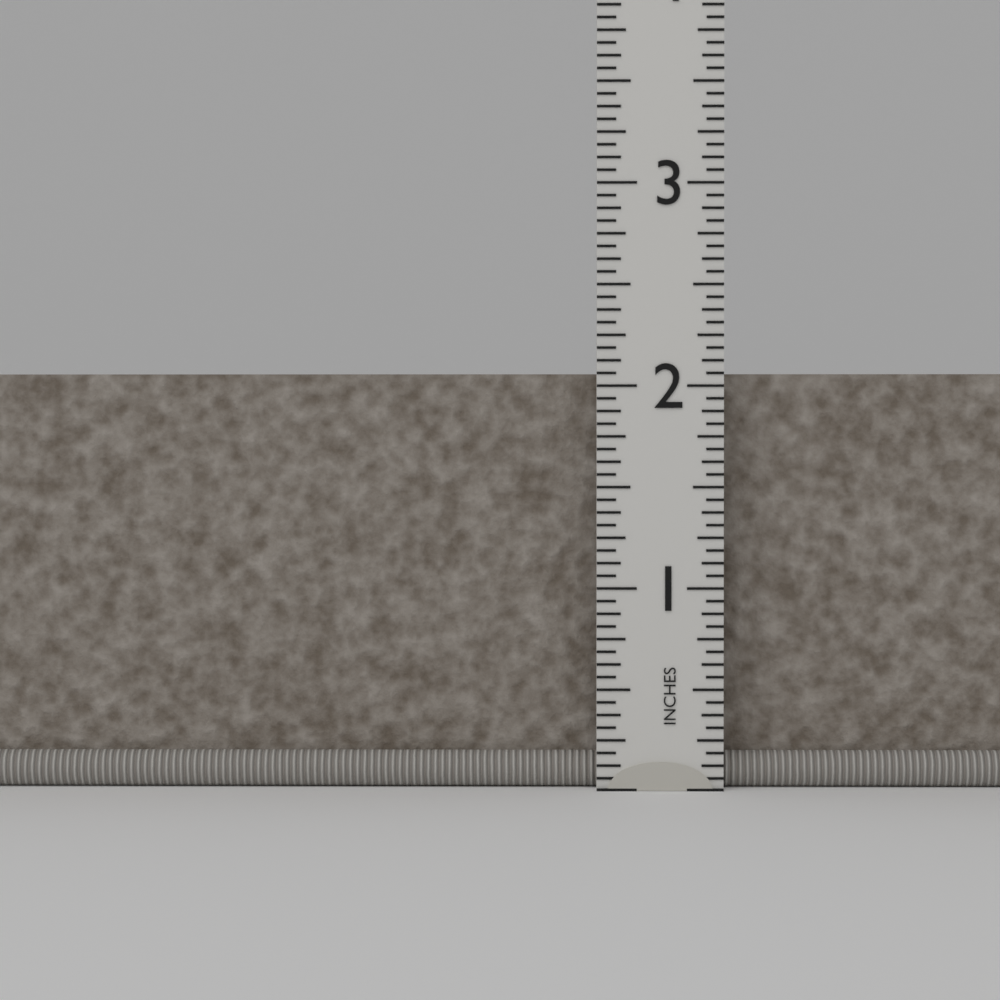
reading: 2.0625 in
